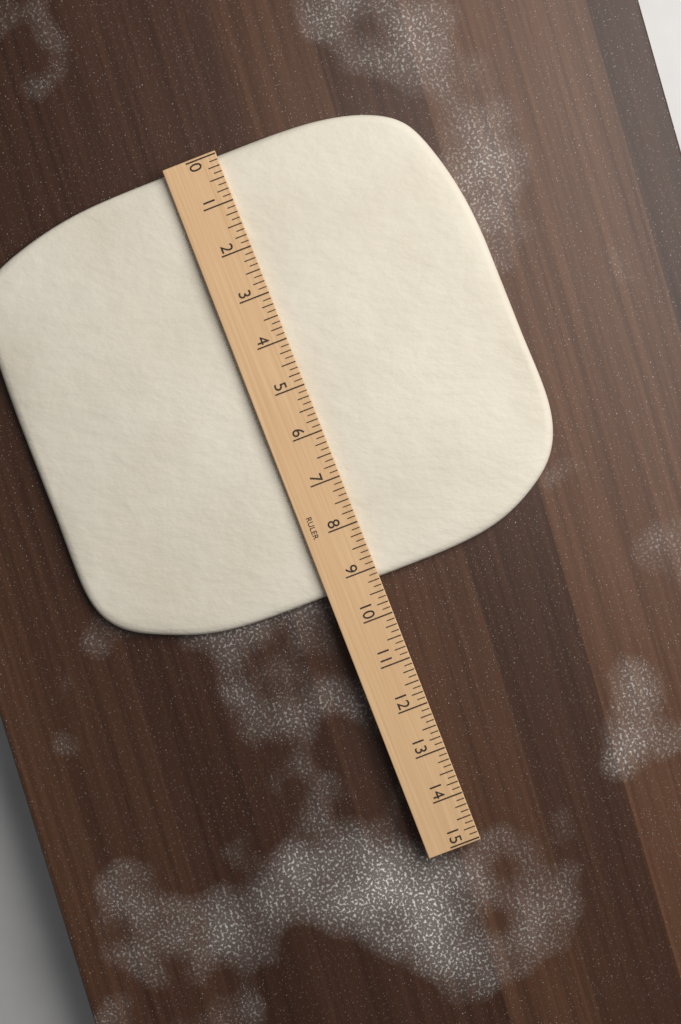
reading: 9.250 (no unit)
